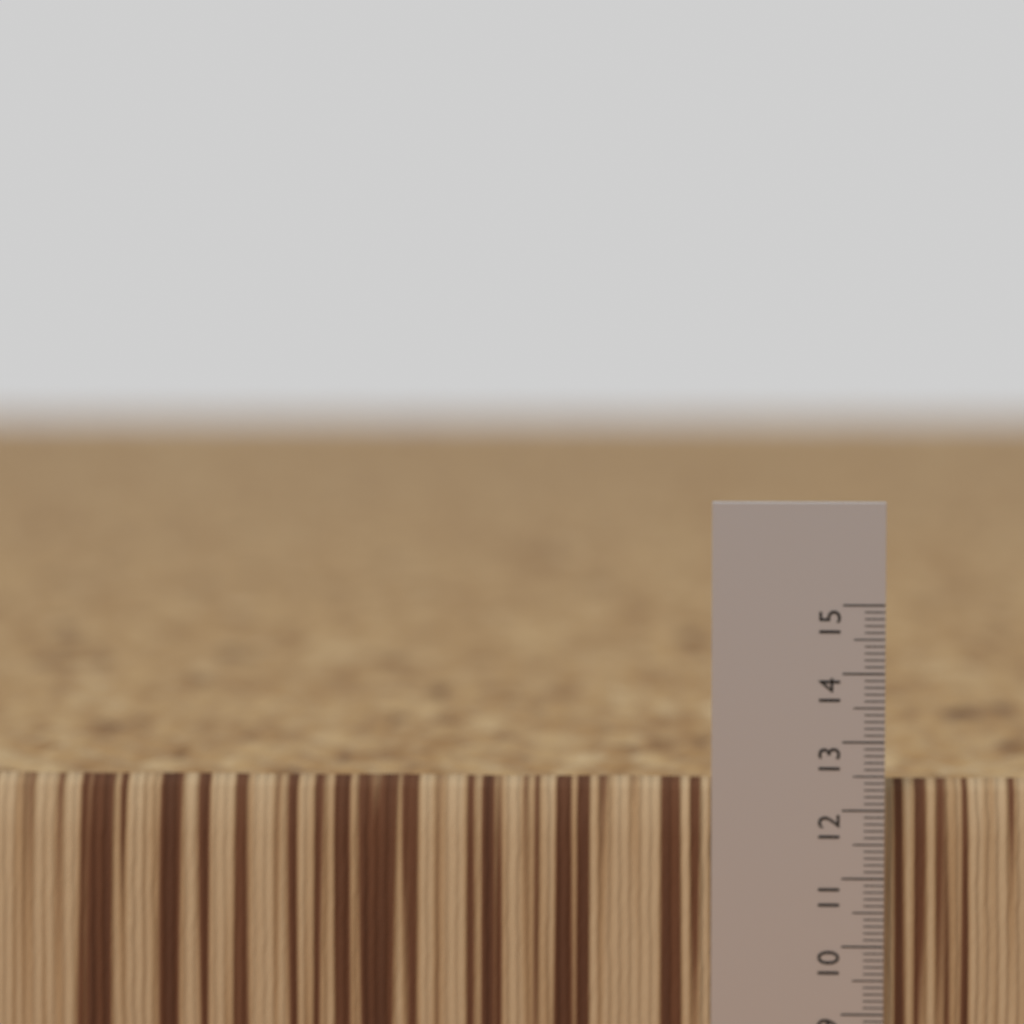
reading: 12.4 (no unit)
